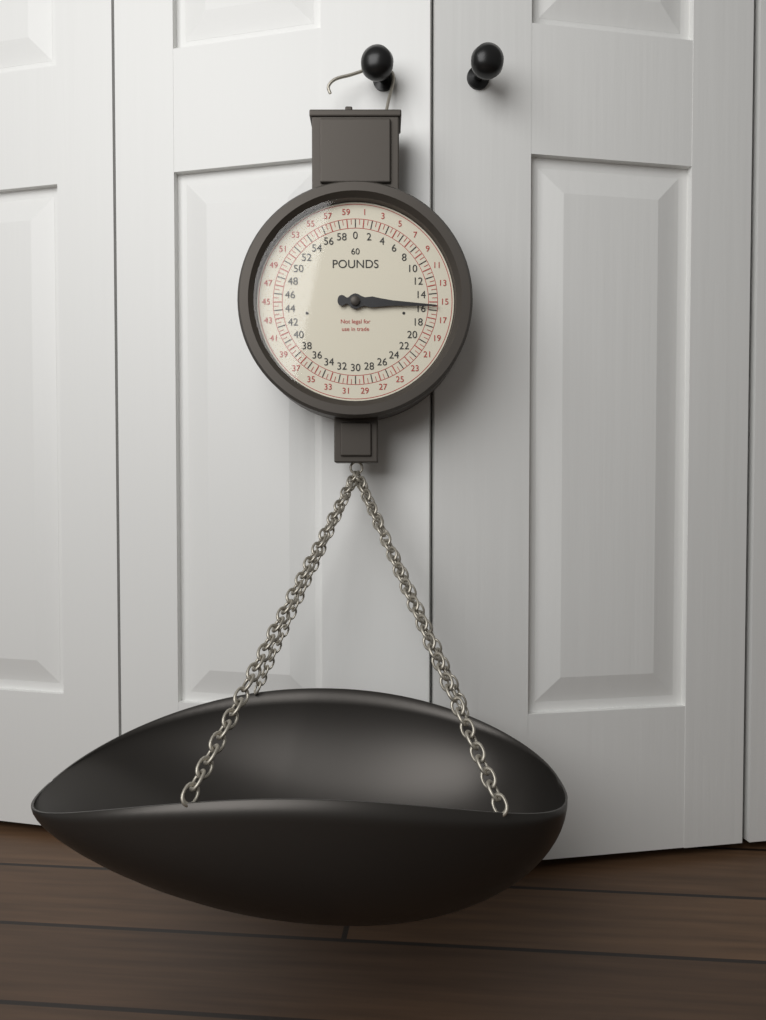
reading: 15.5 lb
